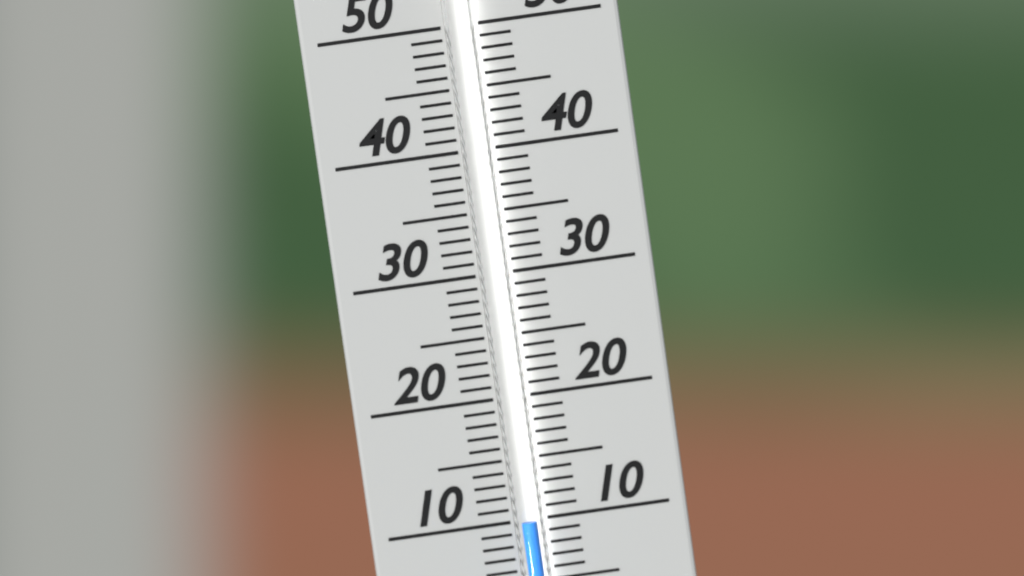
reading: 10 (no unit)
